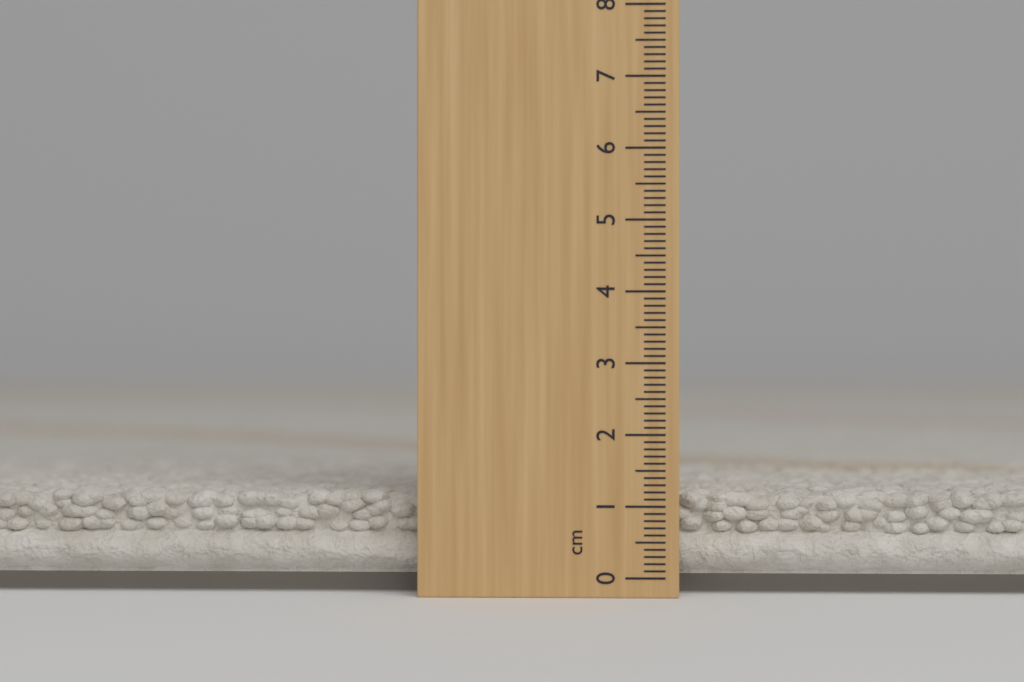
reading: 1.2 cm
